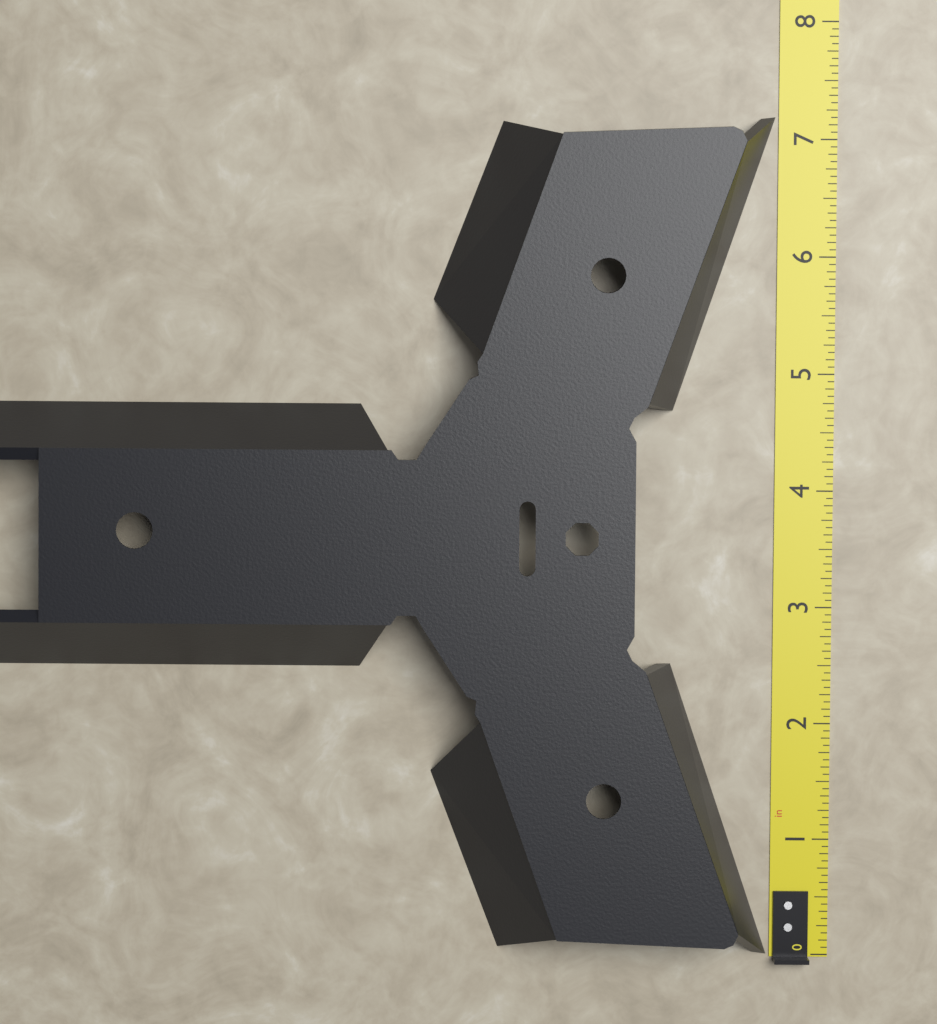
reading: 7.1875 in
